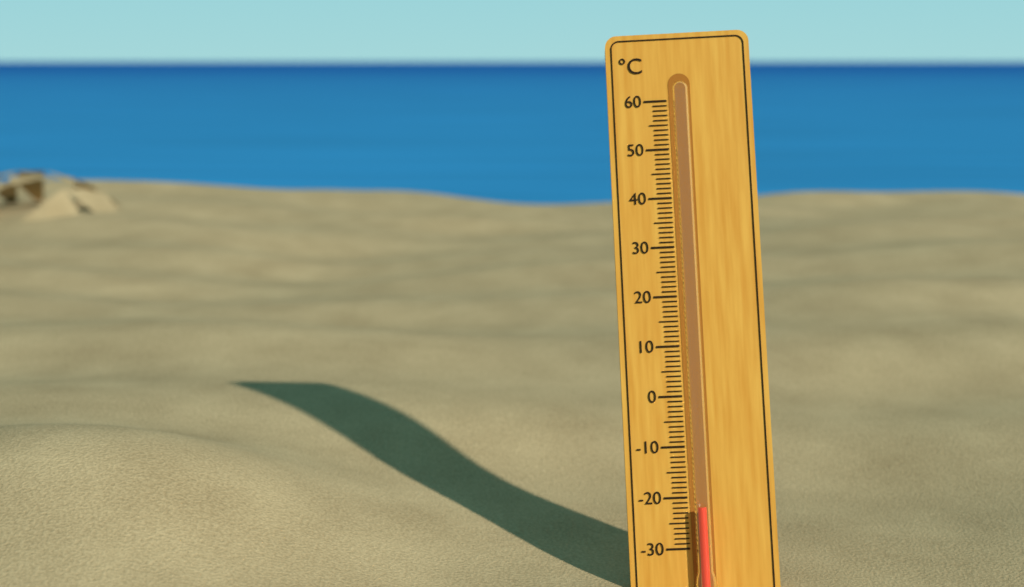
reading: -22 °C
